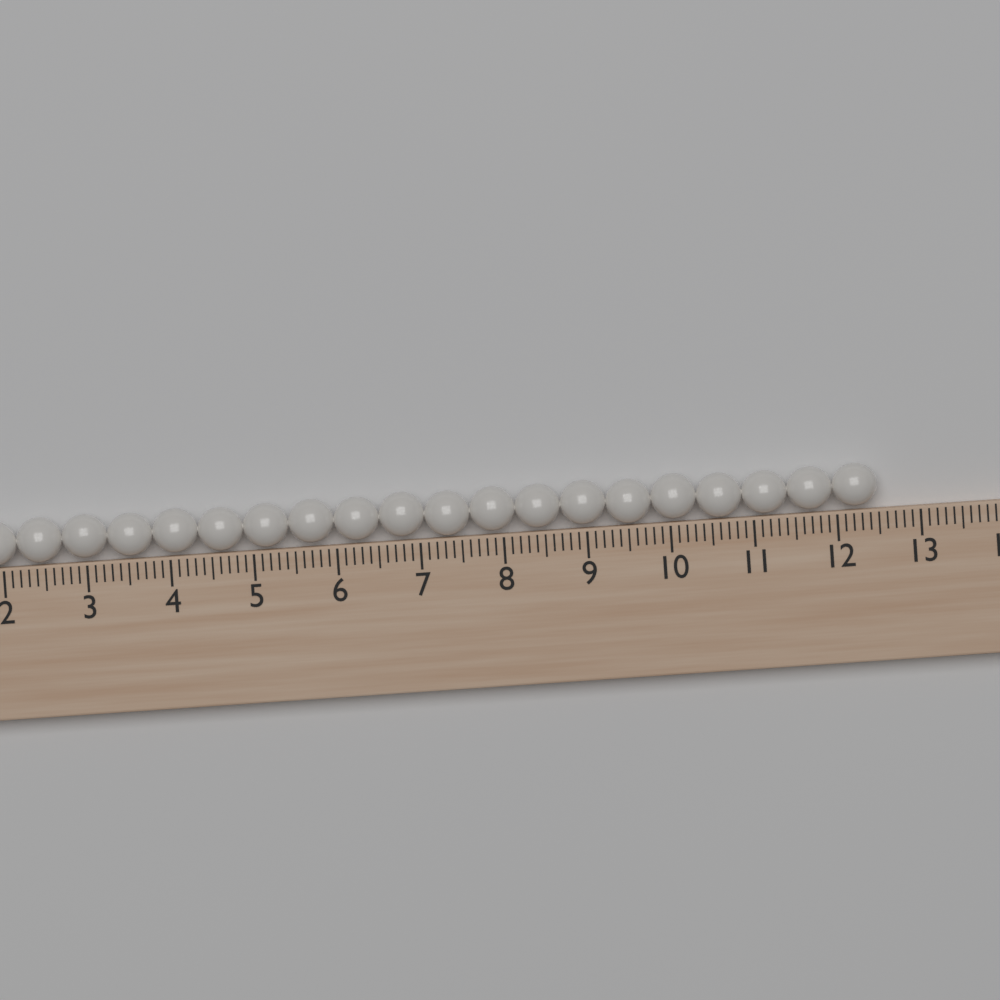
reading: 12.5 (no unit)
